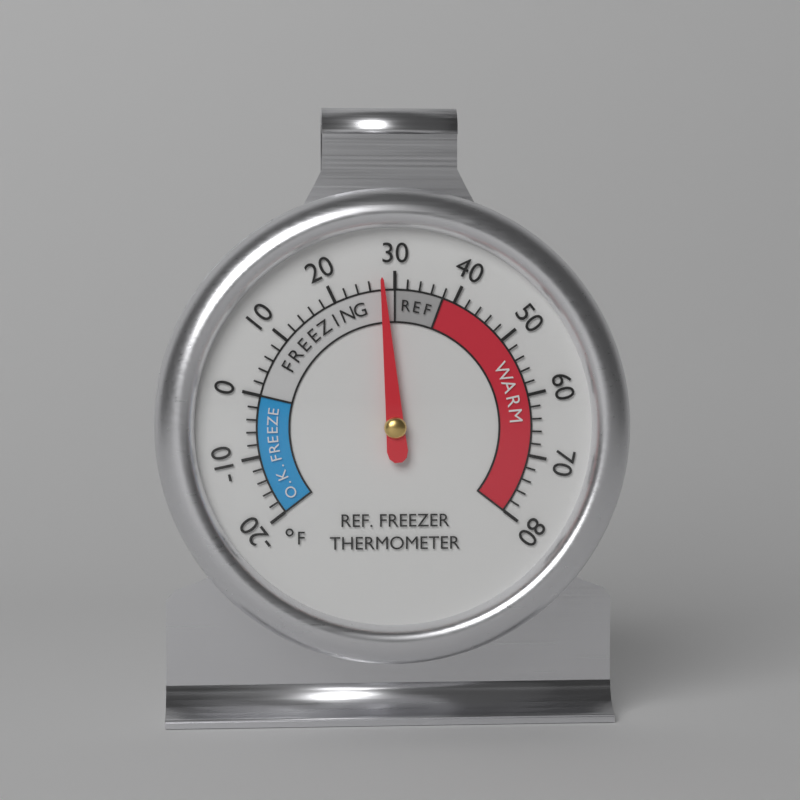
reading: 28 °F
